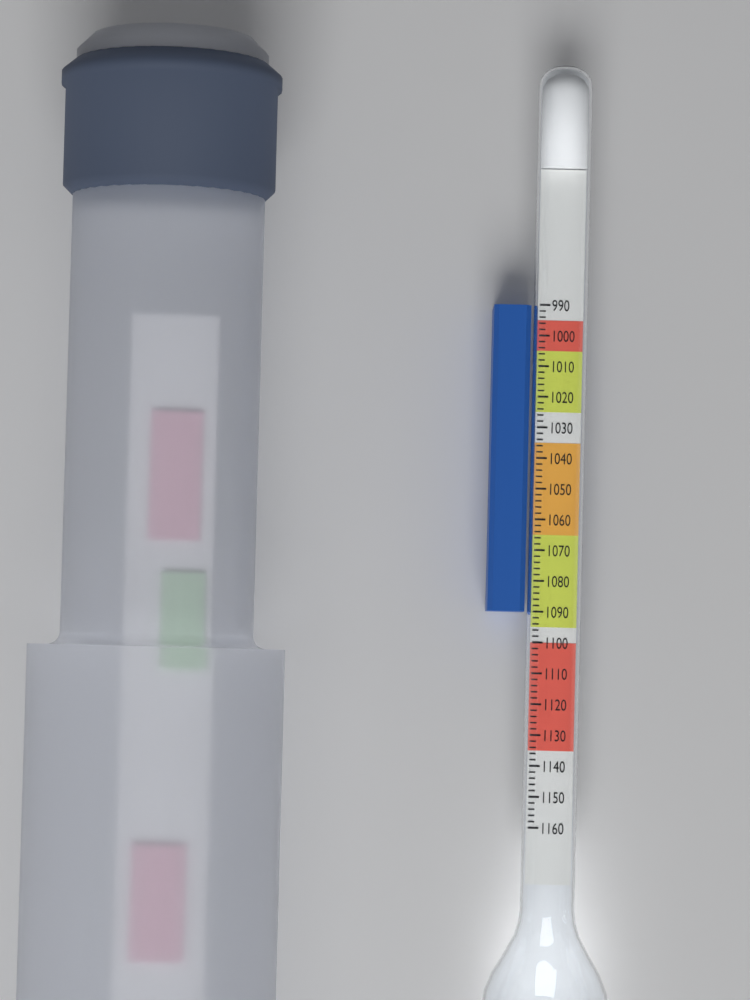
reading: 1090 (no unit)
